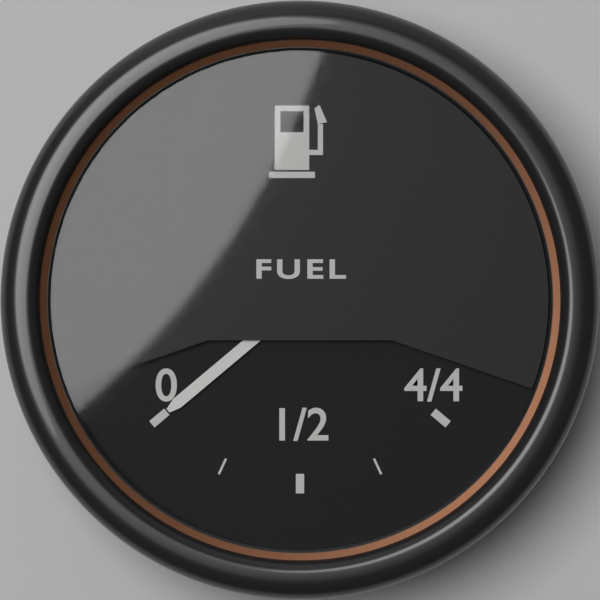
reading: 0.00 (no unit)
